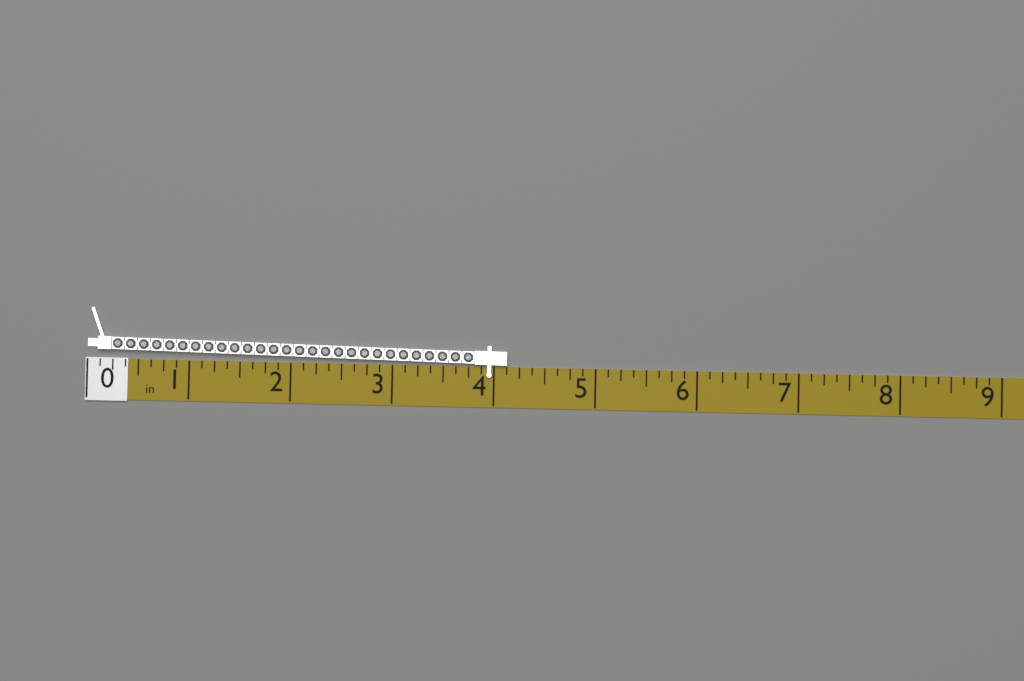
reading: 4.125 in
